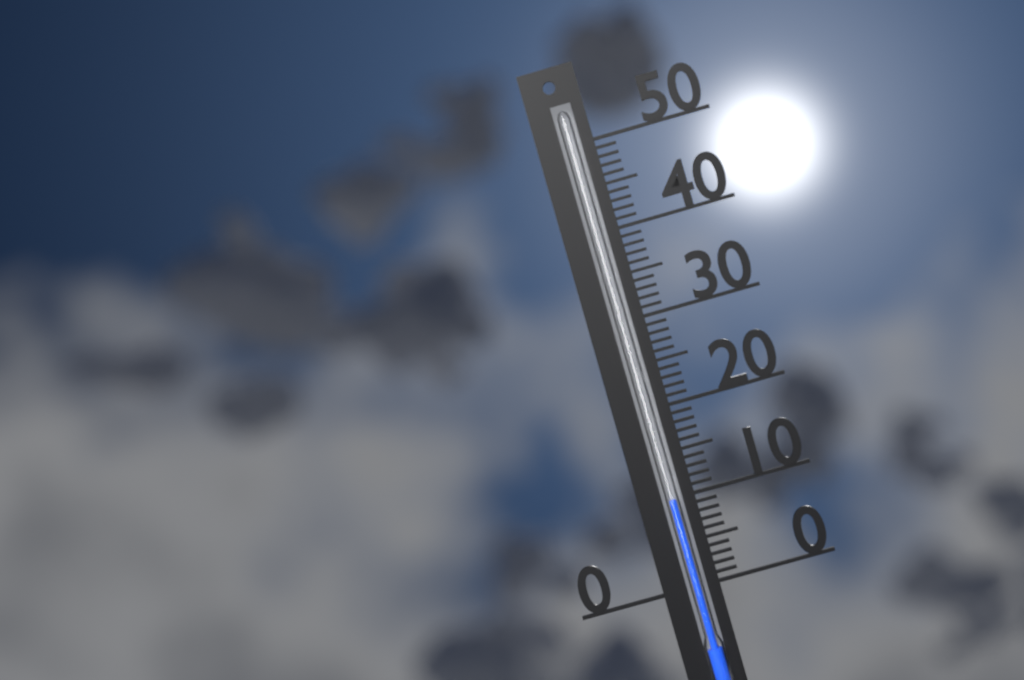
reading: 10 (no unit)
